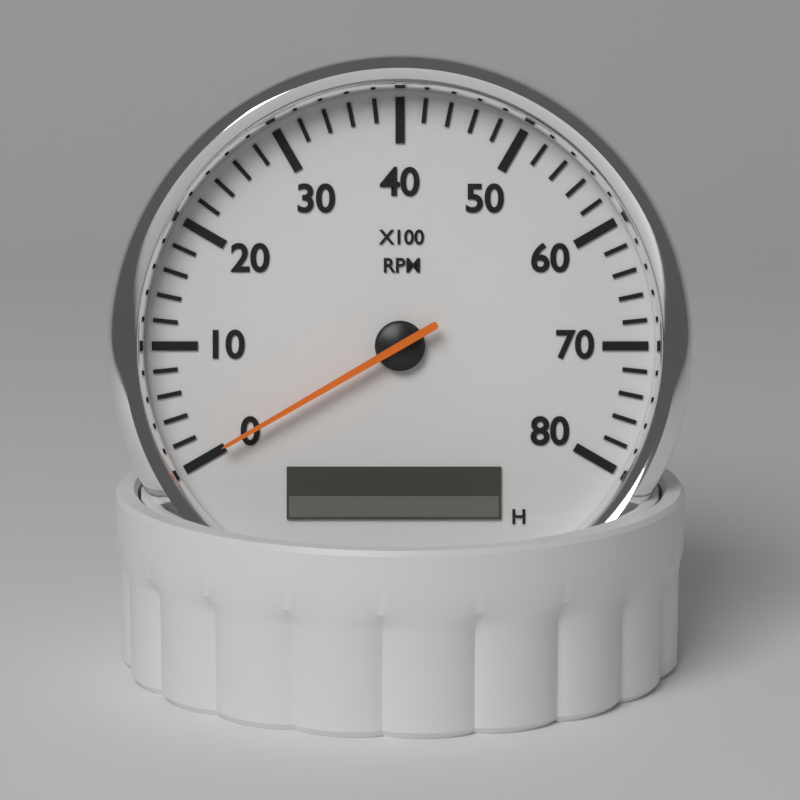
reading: 0 RPM
